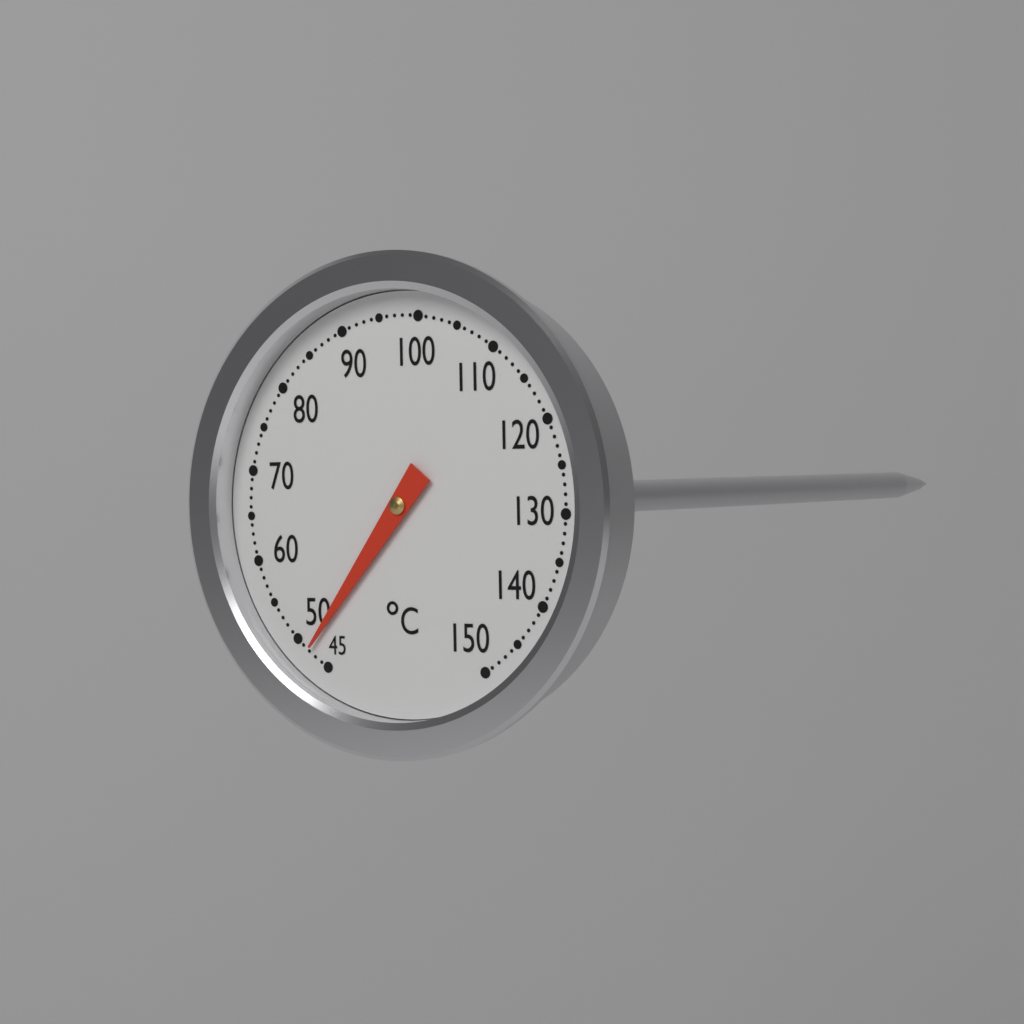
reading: 48 °C
